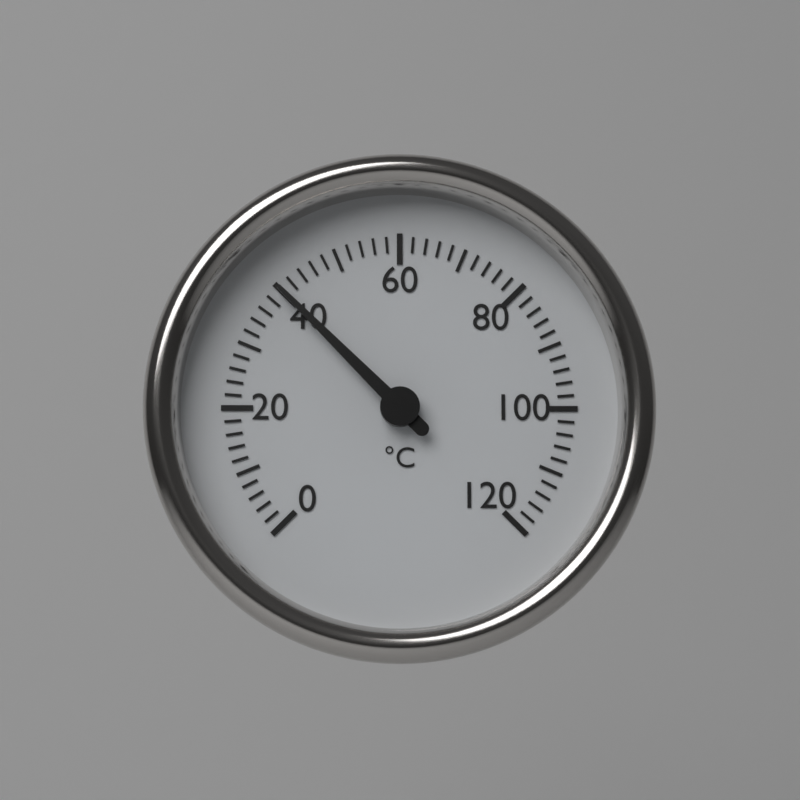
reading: 40 °C
